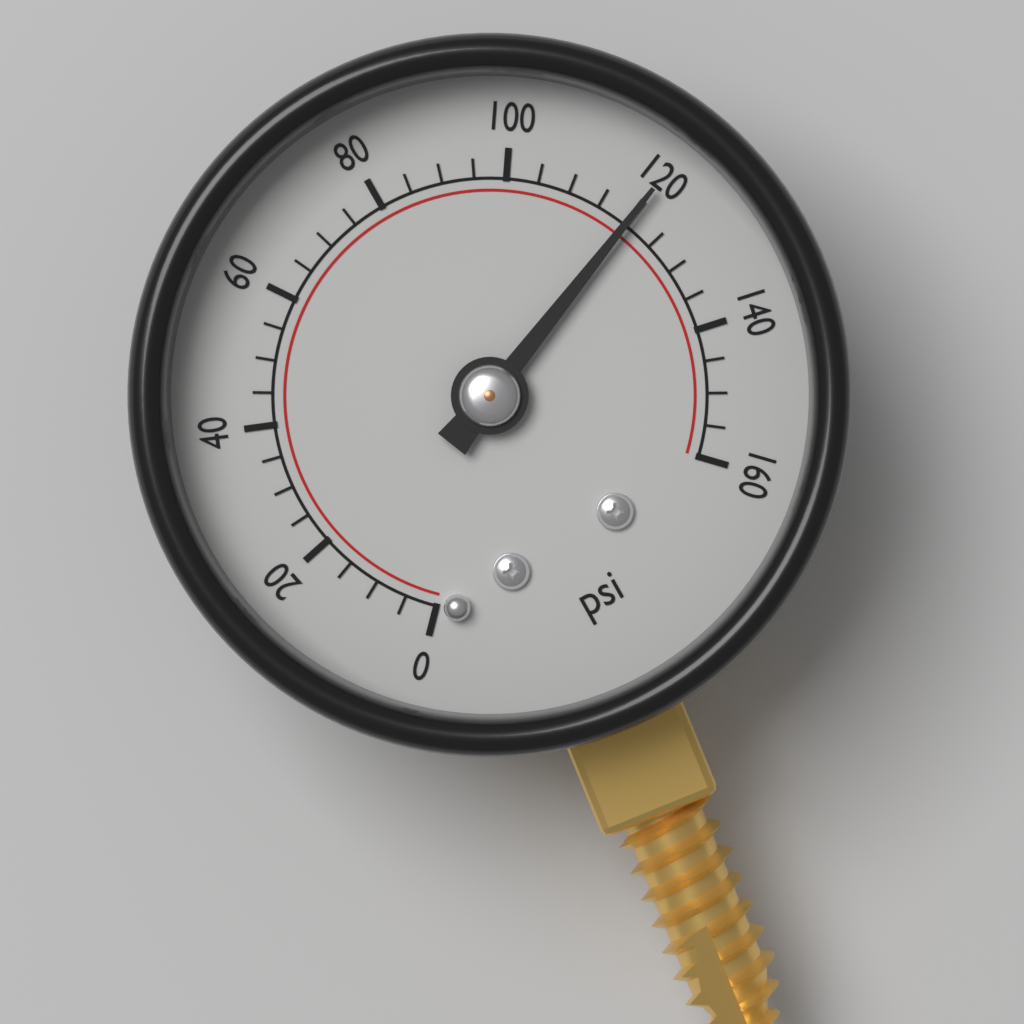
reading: 120 psi
